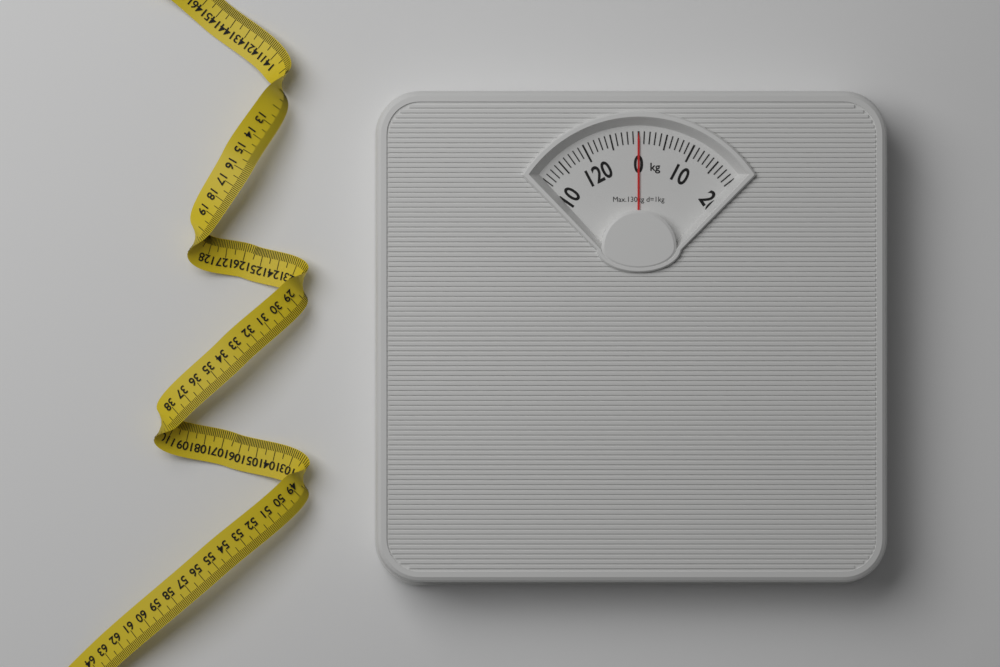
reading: 0 kg
